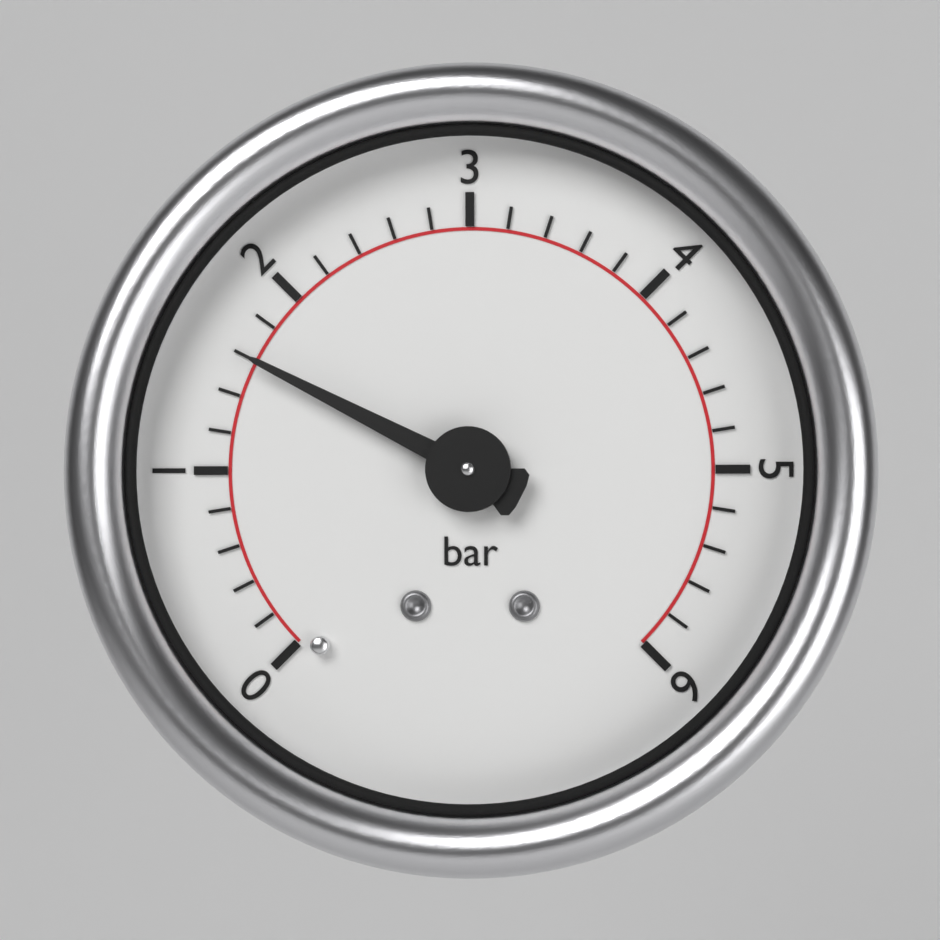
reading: 1.6 bar
